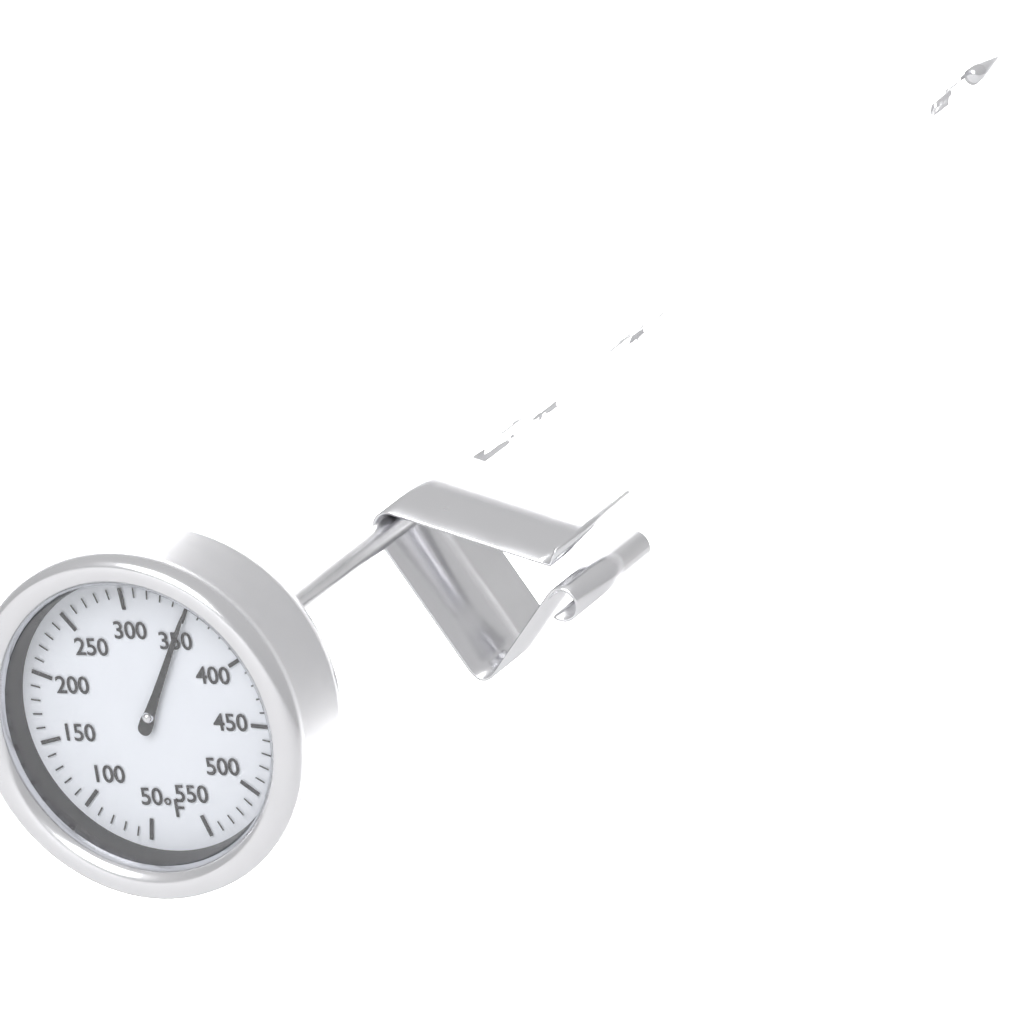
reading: 350 °F
